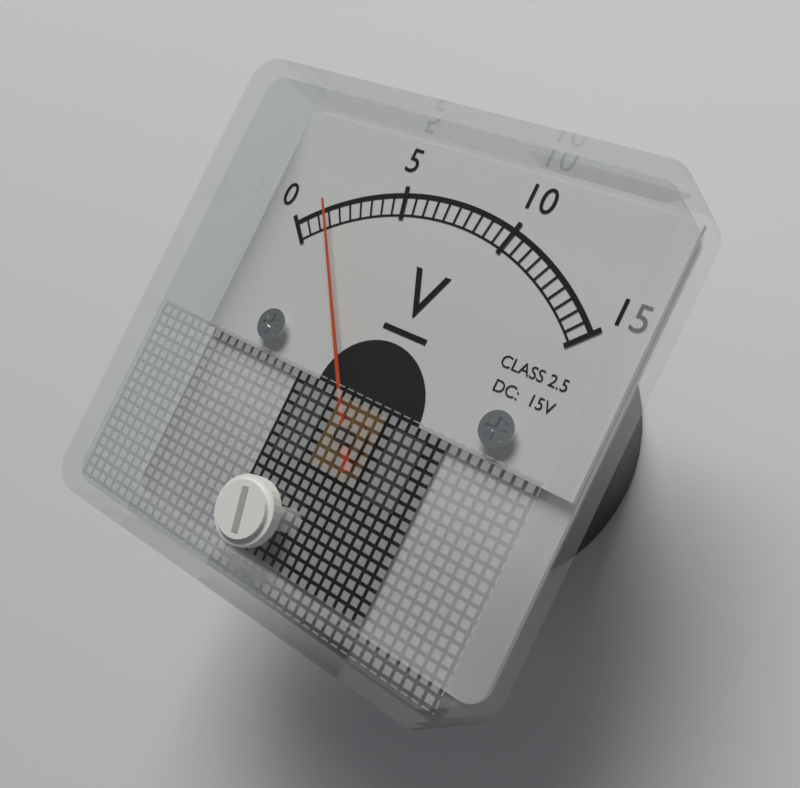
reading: 1.5 V
